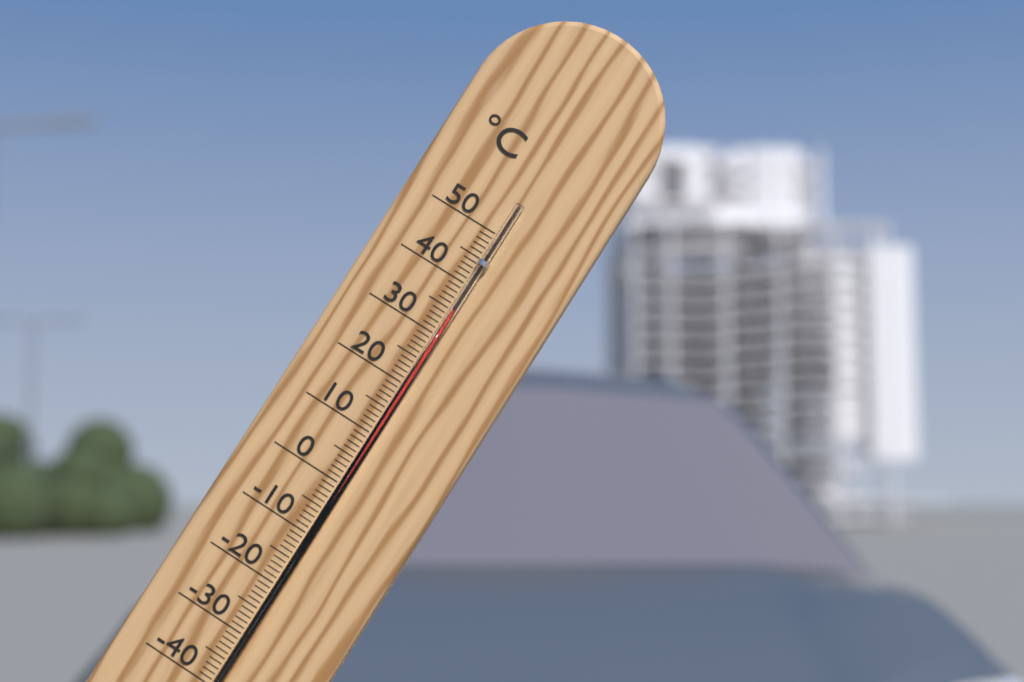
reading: 35 °C
